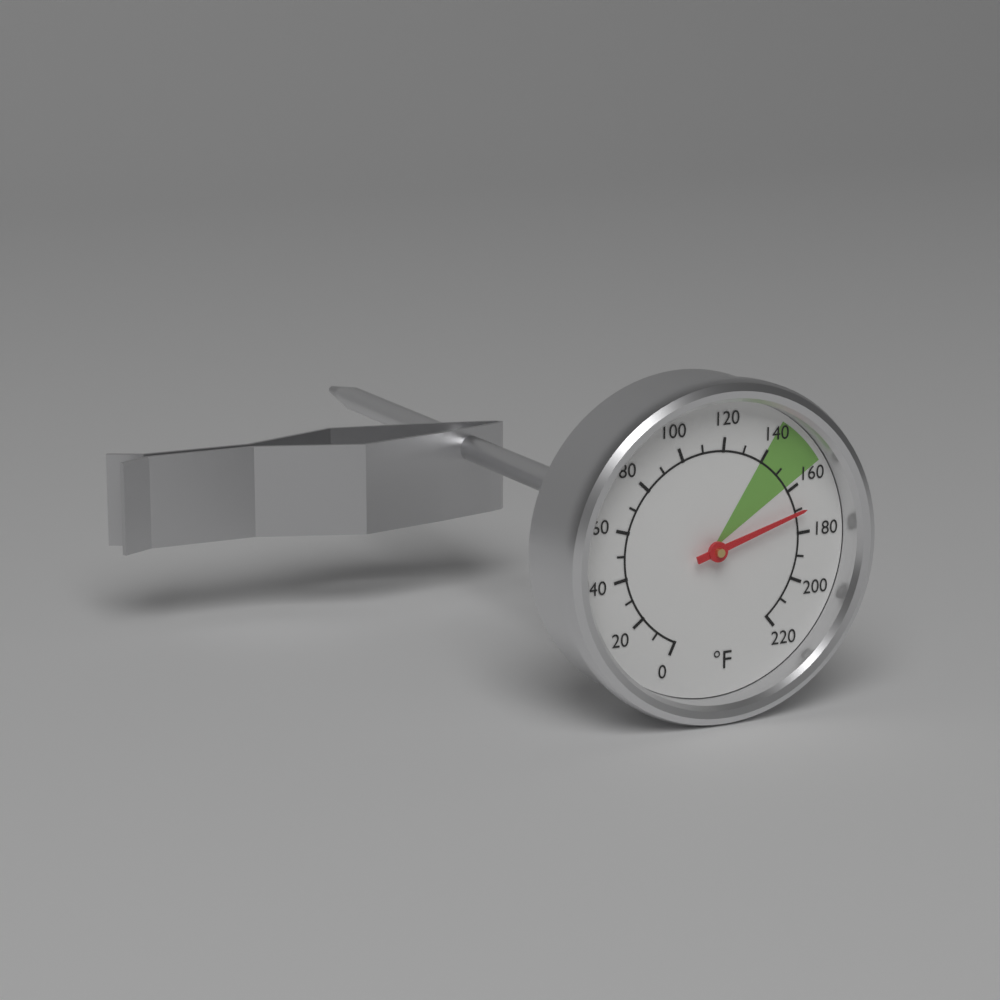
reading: 170 °F
